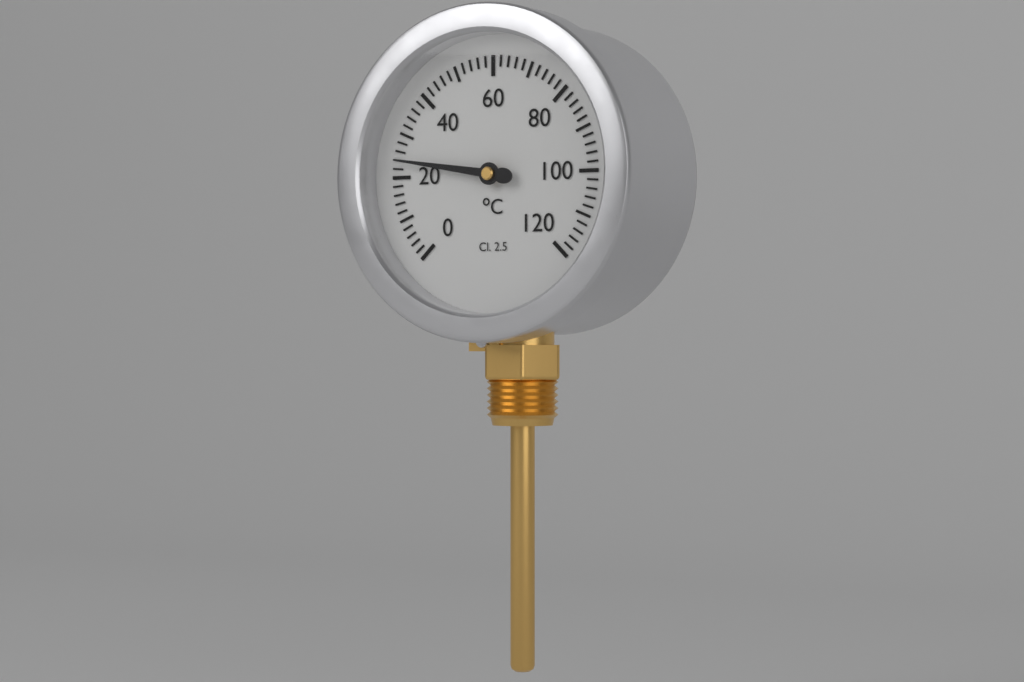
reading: 24 °C
